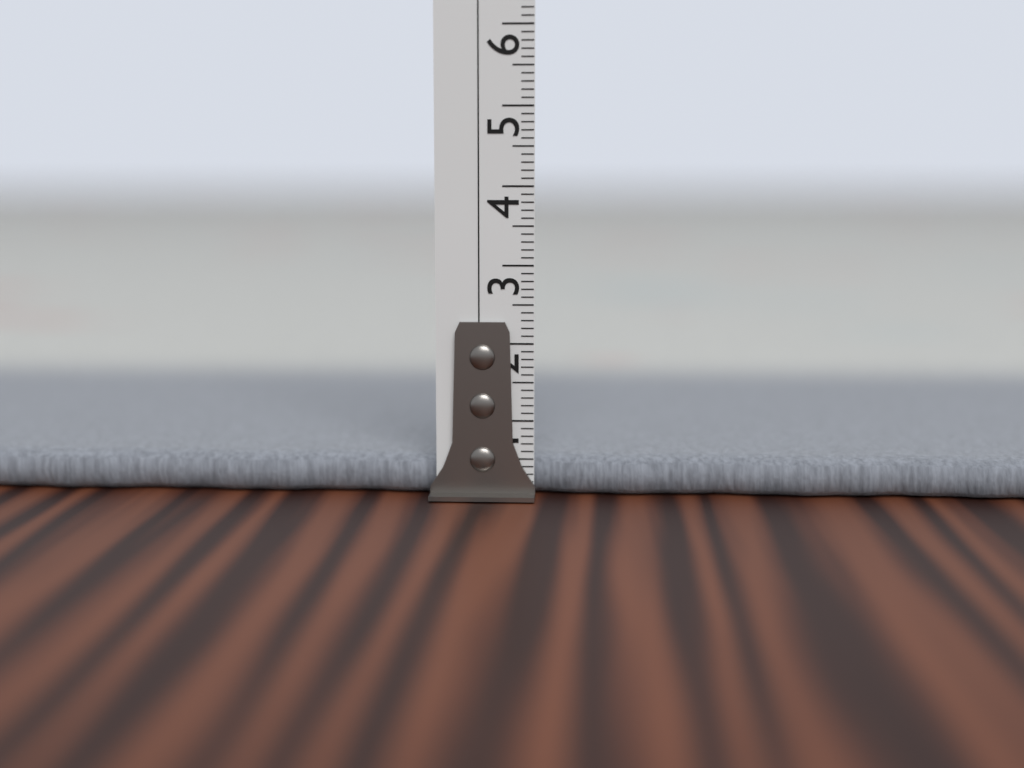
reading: 0.5 cm
